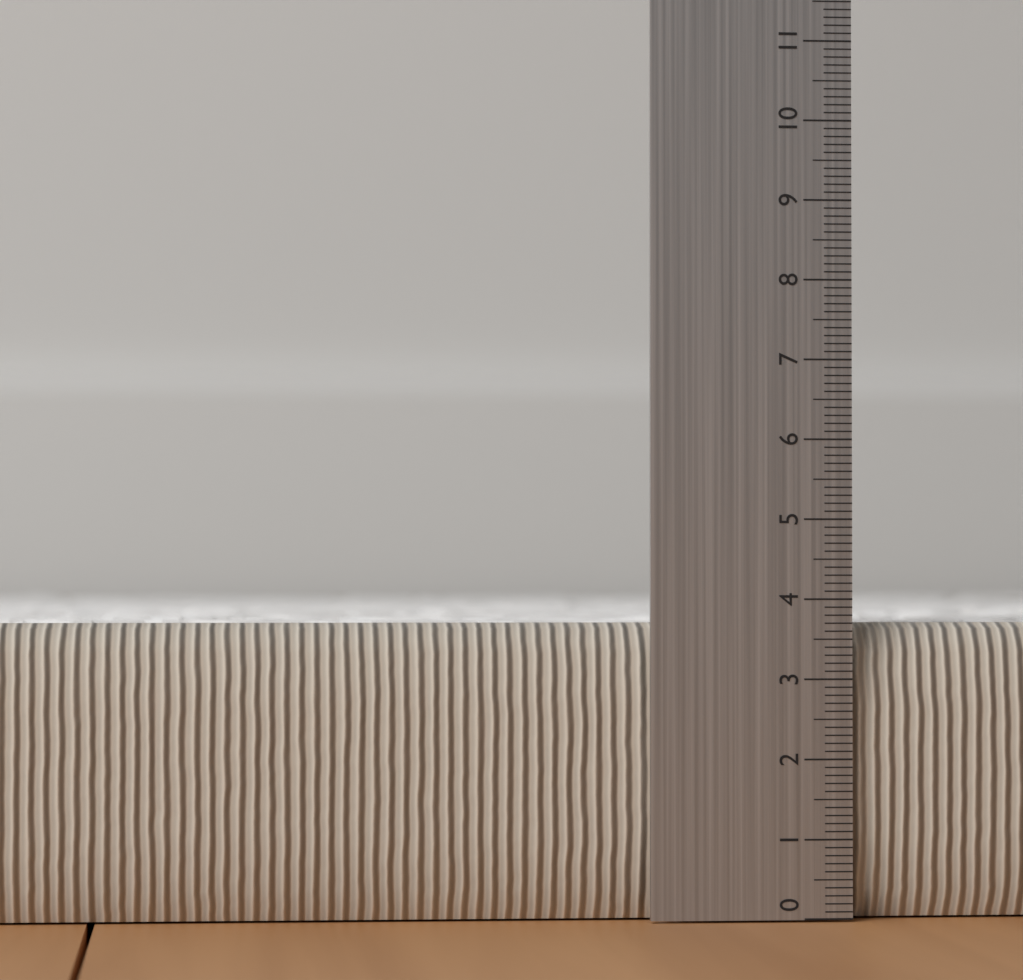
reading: 3.7 (no unit)
